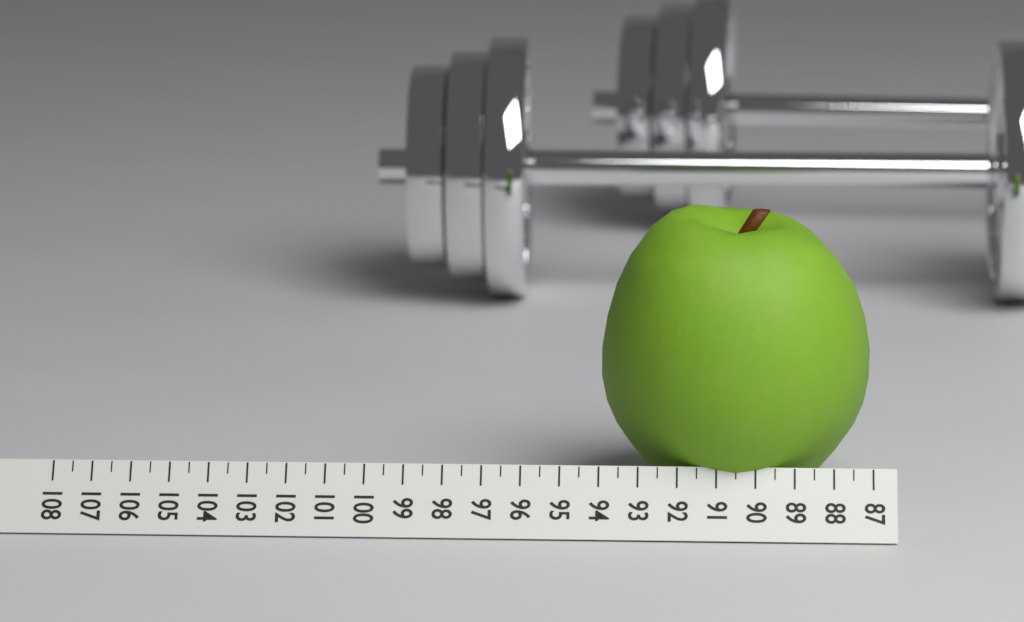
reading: 94.0 (no unit)
